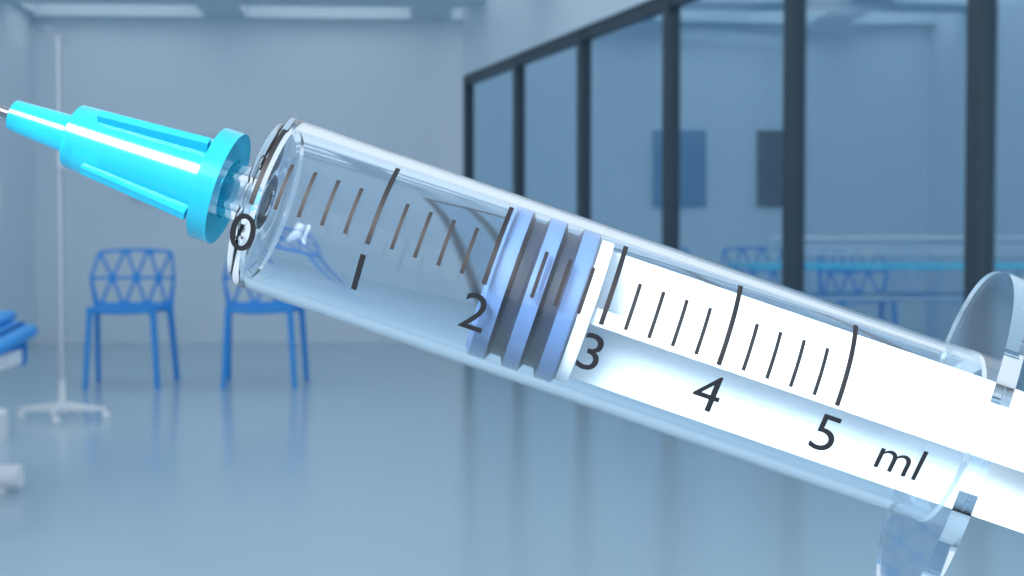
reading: 2.0 ml
